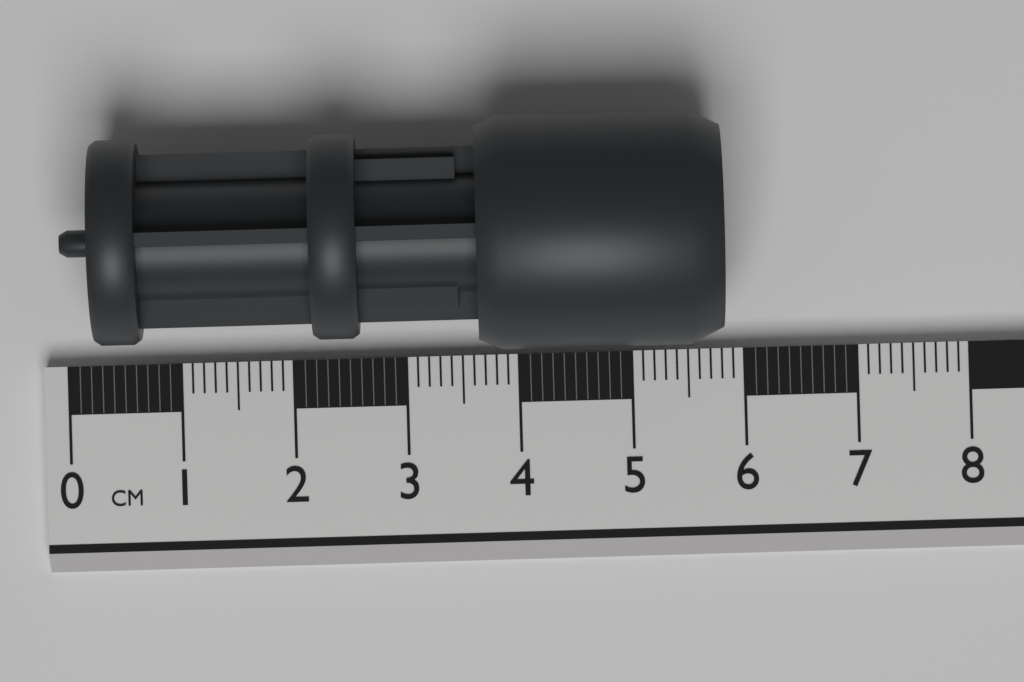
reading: 5.8 cm
